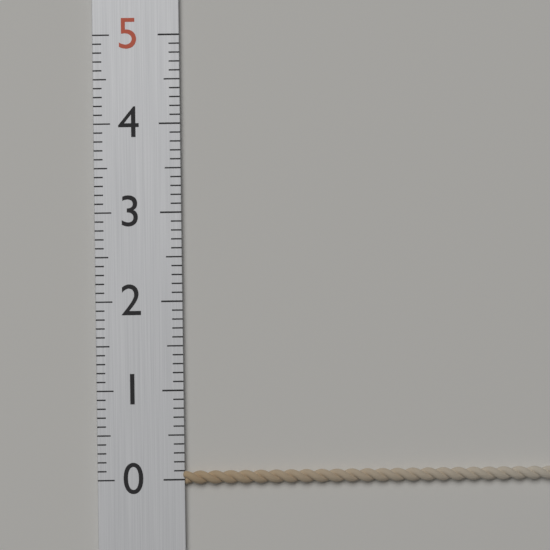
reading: 0.1 (no unit)
